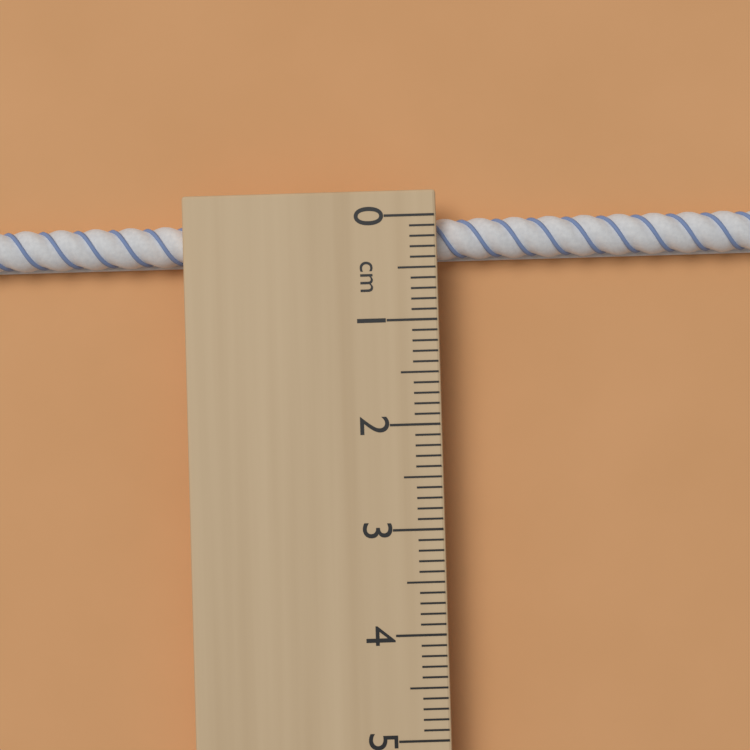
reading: 0.4 cm
